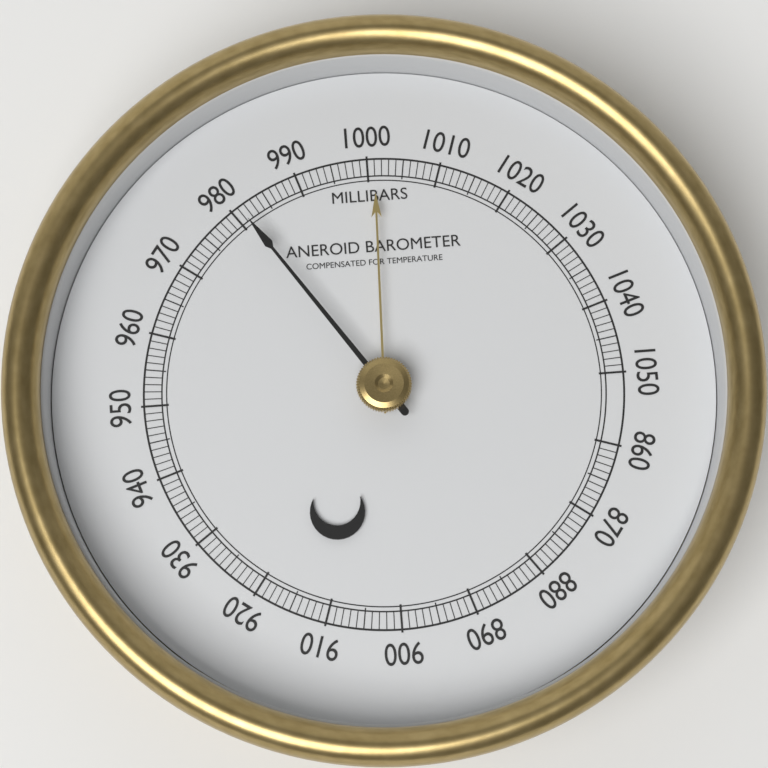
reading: 981 mbar
